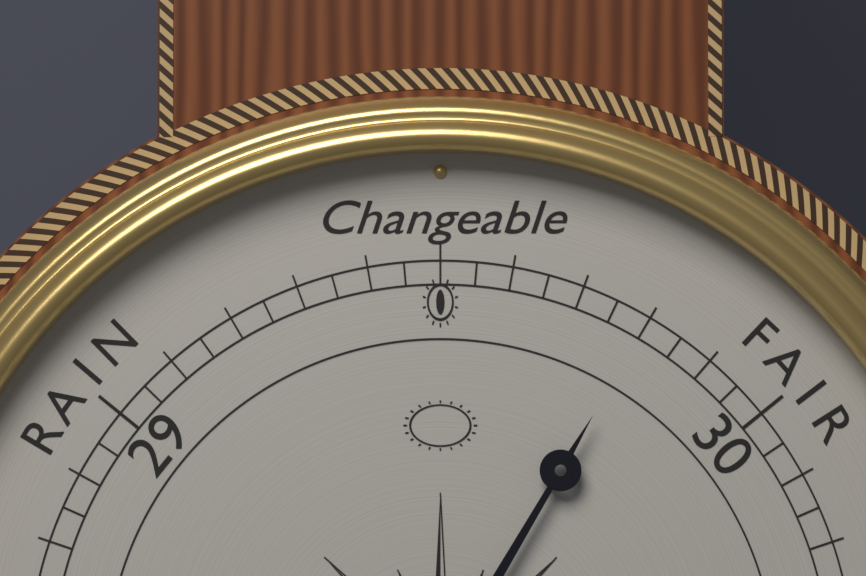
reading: 29.80 (no unit)
